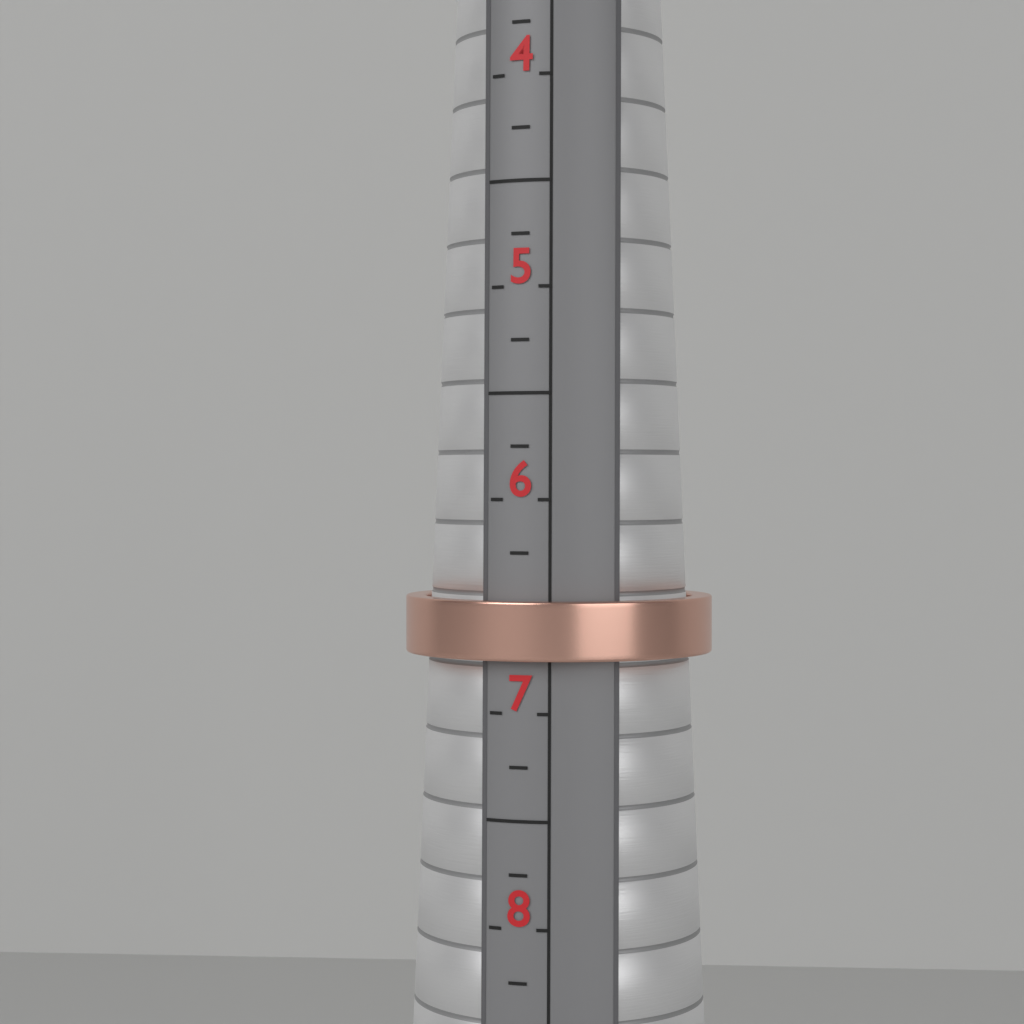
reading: 6.75 (no unit)
